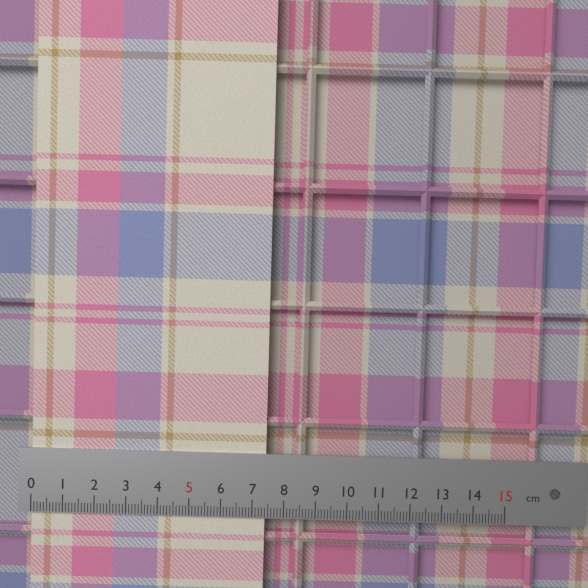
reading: 7.4 cm
